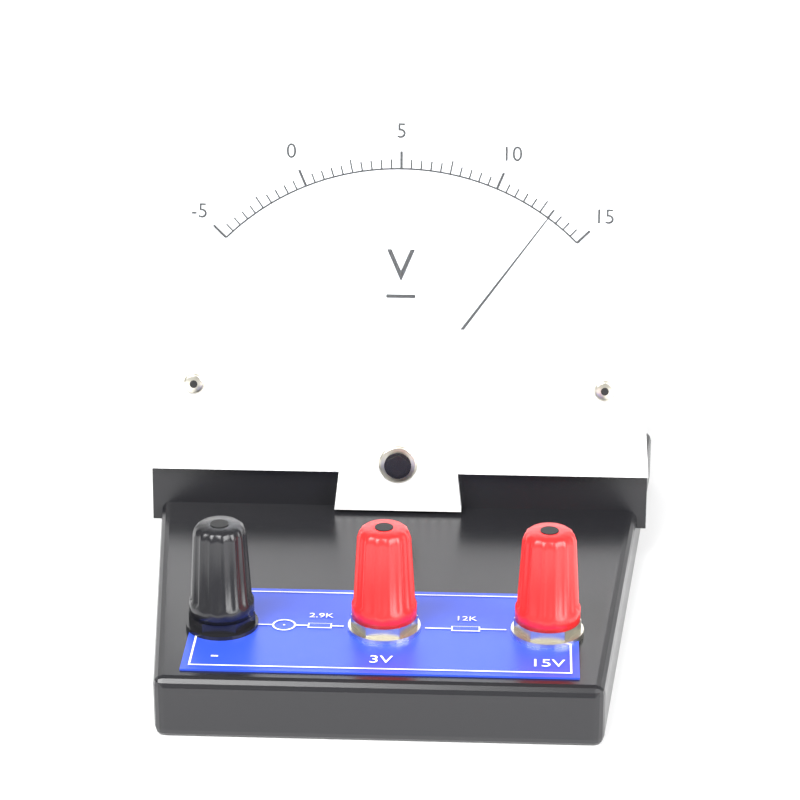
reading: 13.0 V
